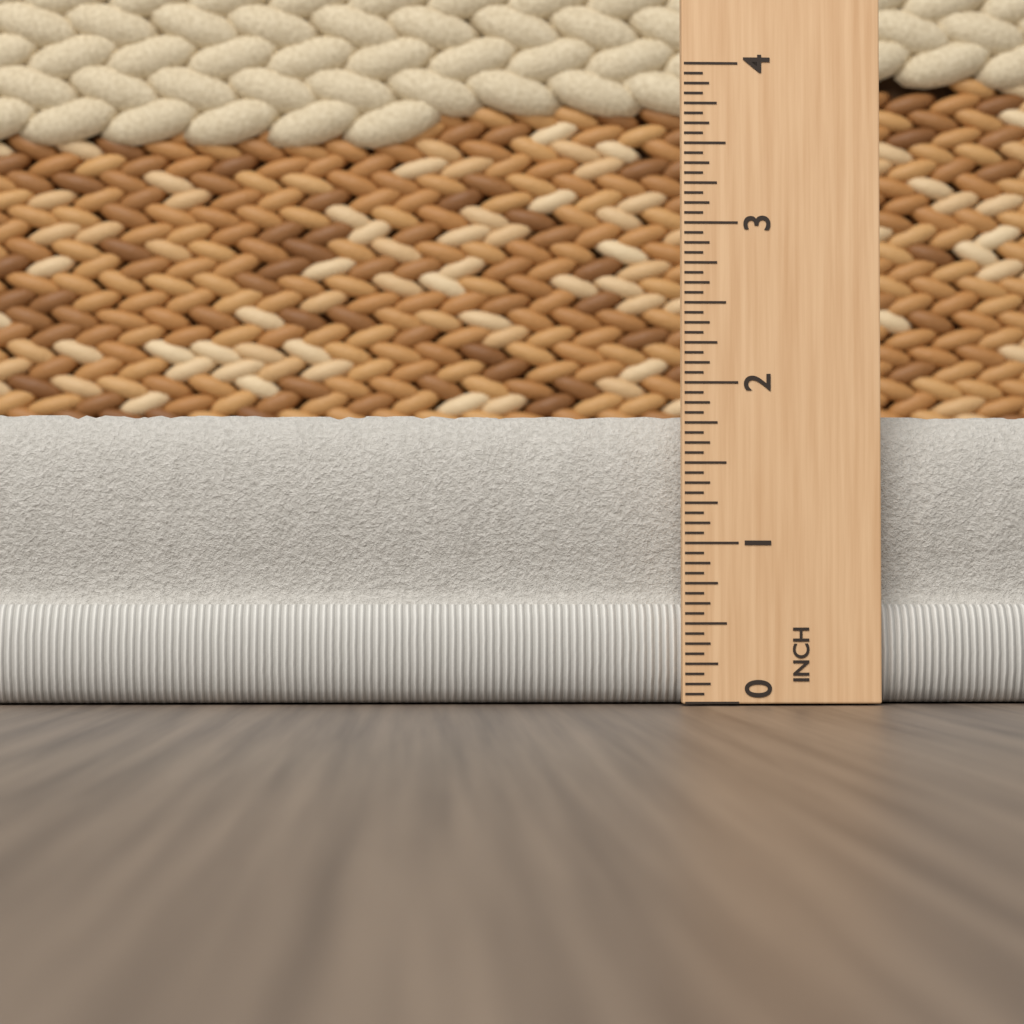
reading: 1.8125 in
